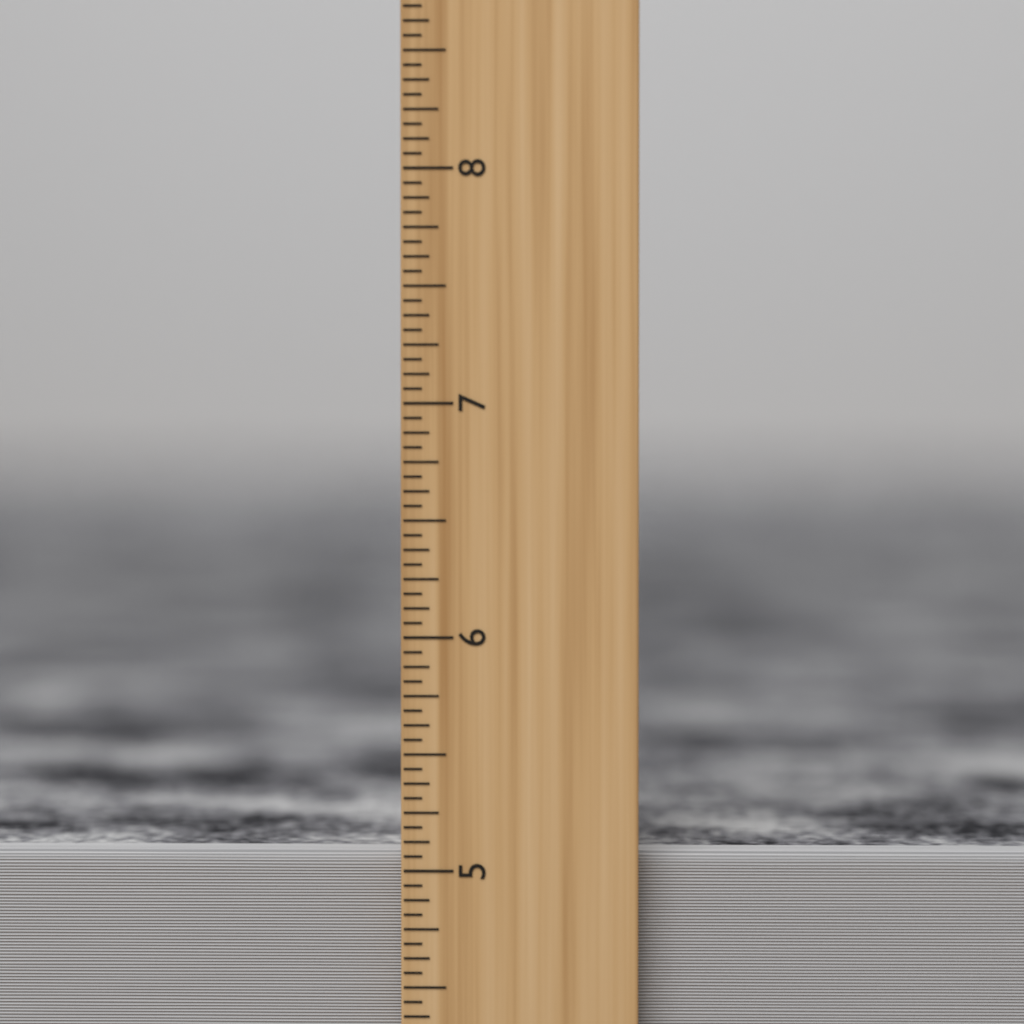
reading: 5.0625 inch
